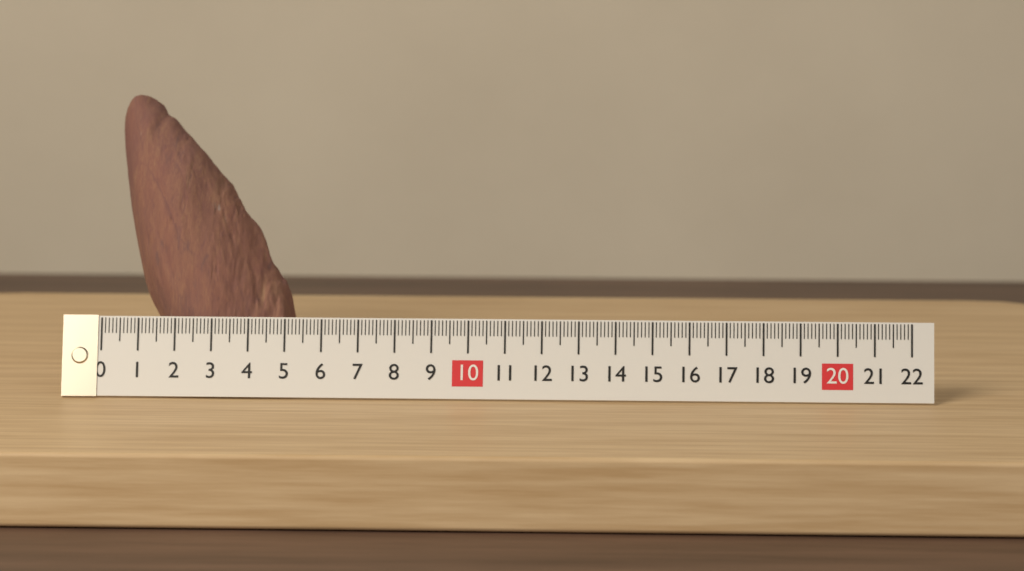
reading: 5.1 (no unit)
